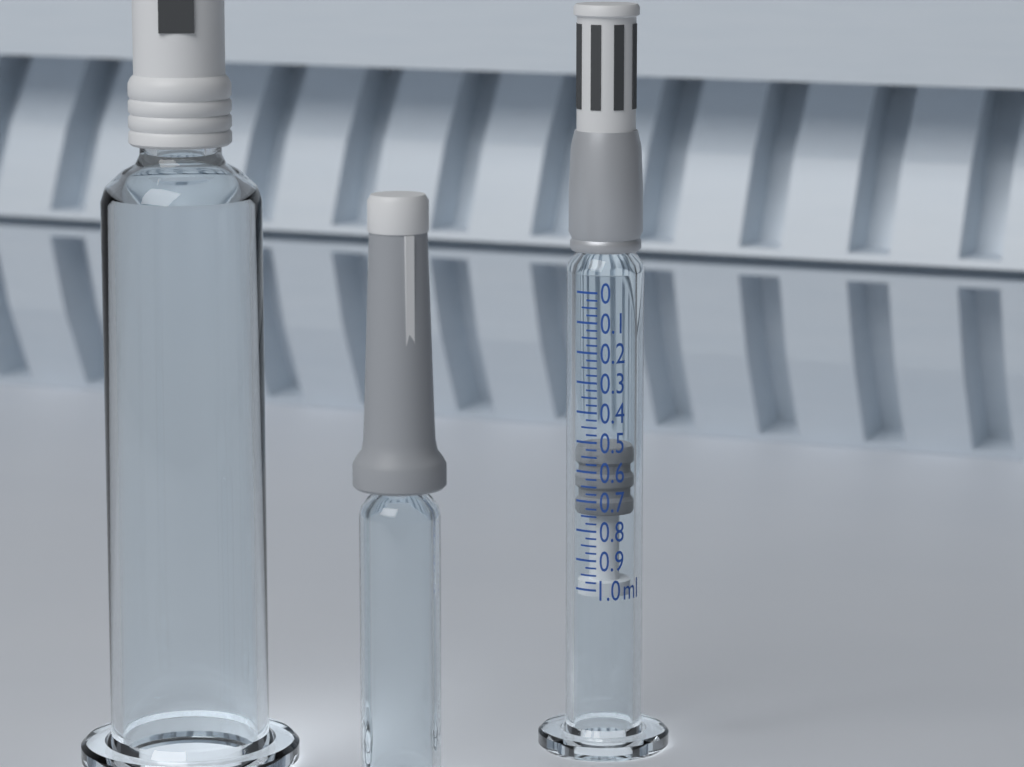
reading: 0.525 ml
